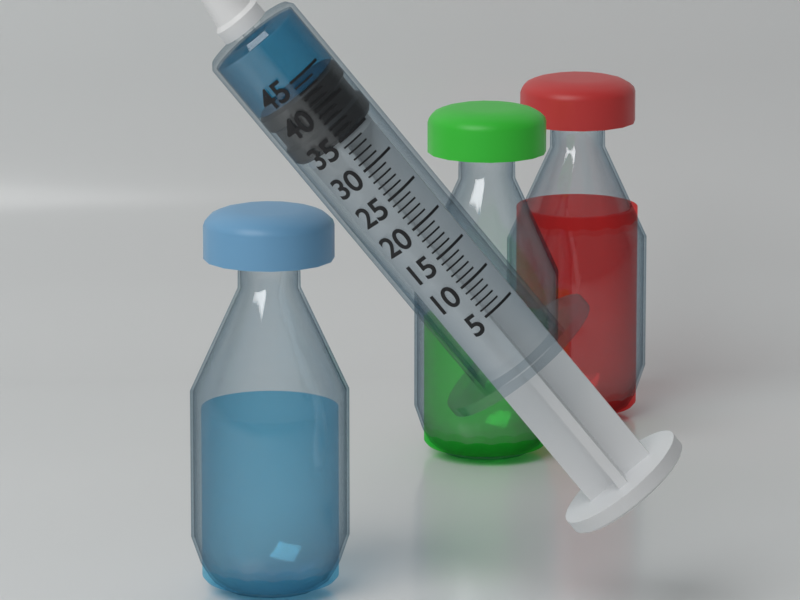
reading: 43 (no unit)
